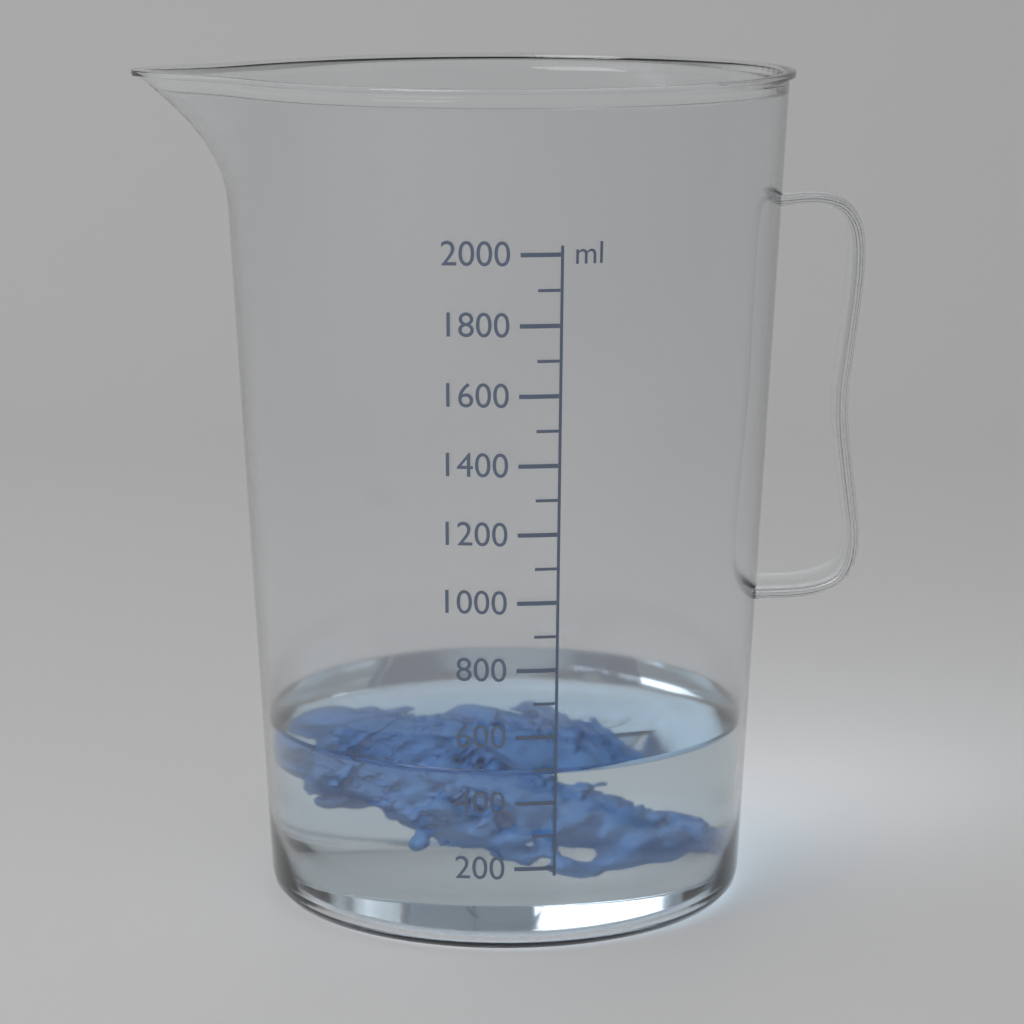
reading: 500 ml
